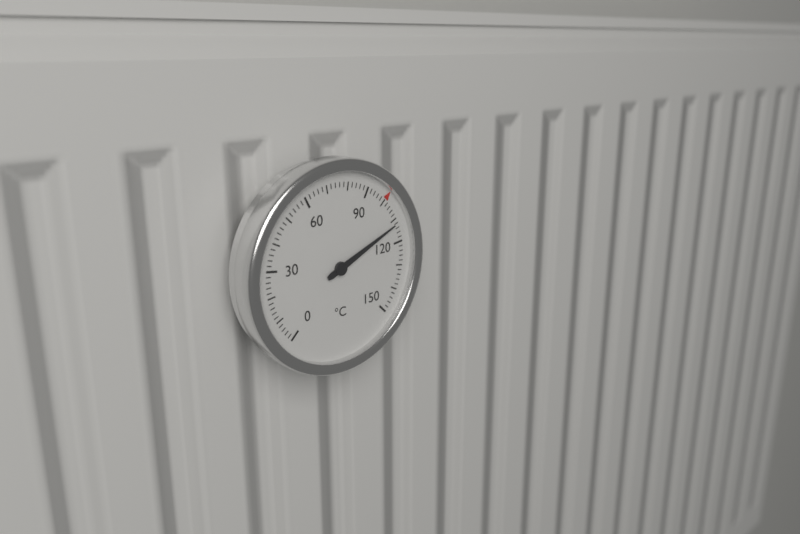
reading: 112 °C
